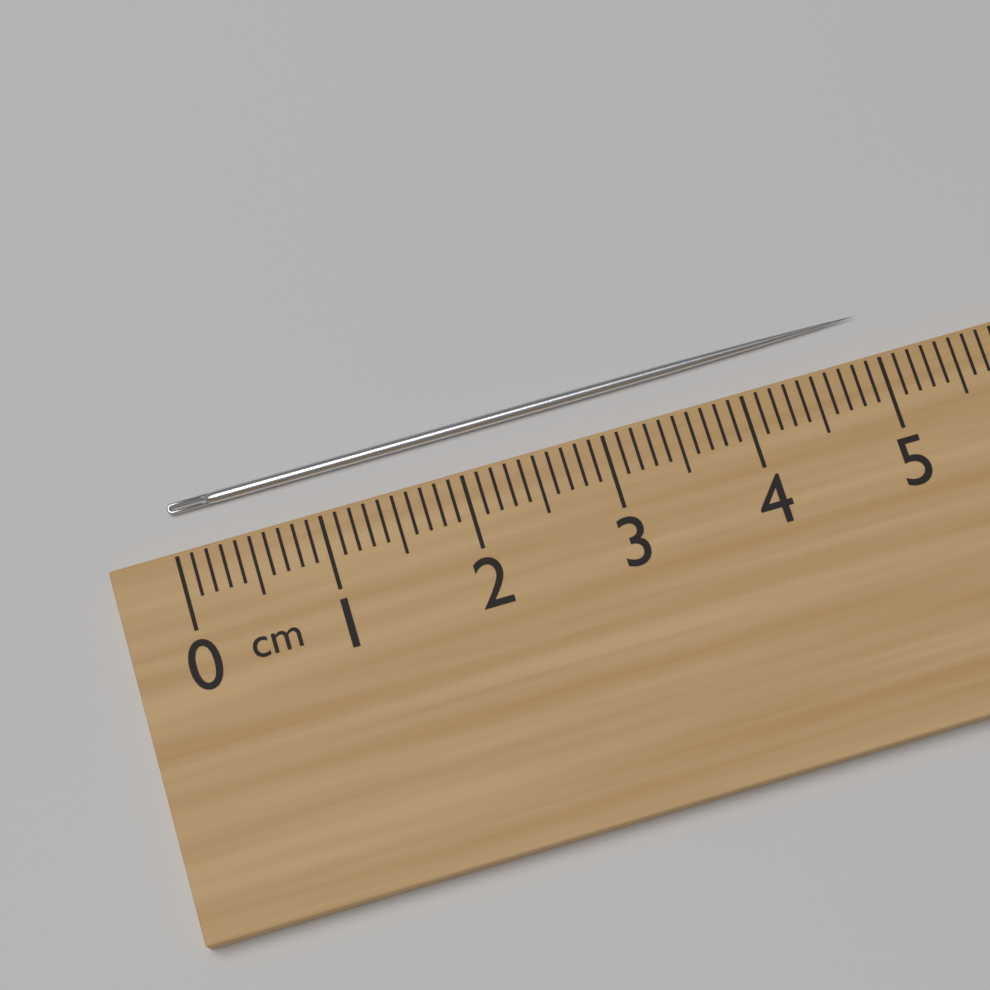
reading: 5.0 cm
